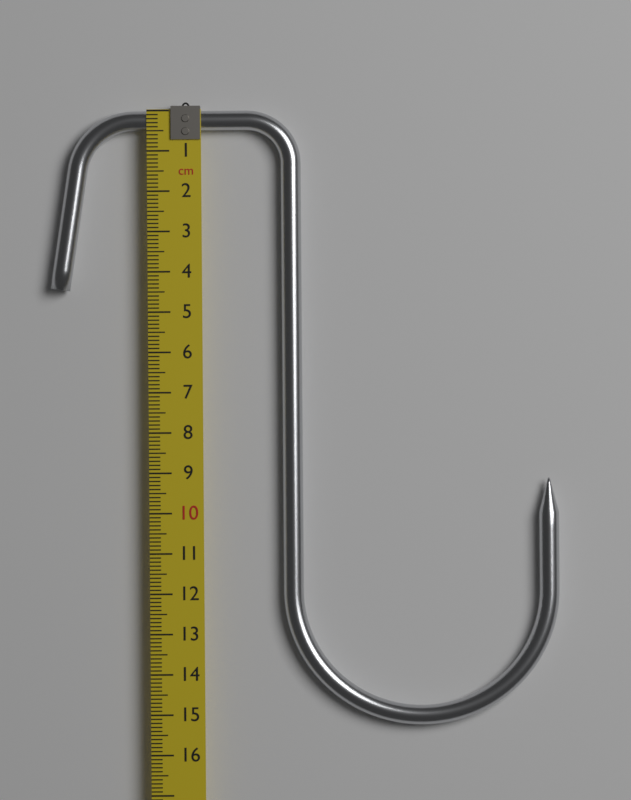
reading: 15.3 cm
